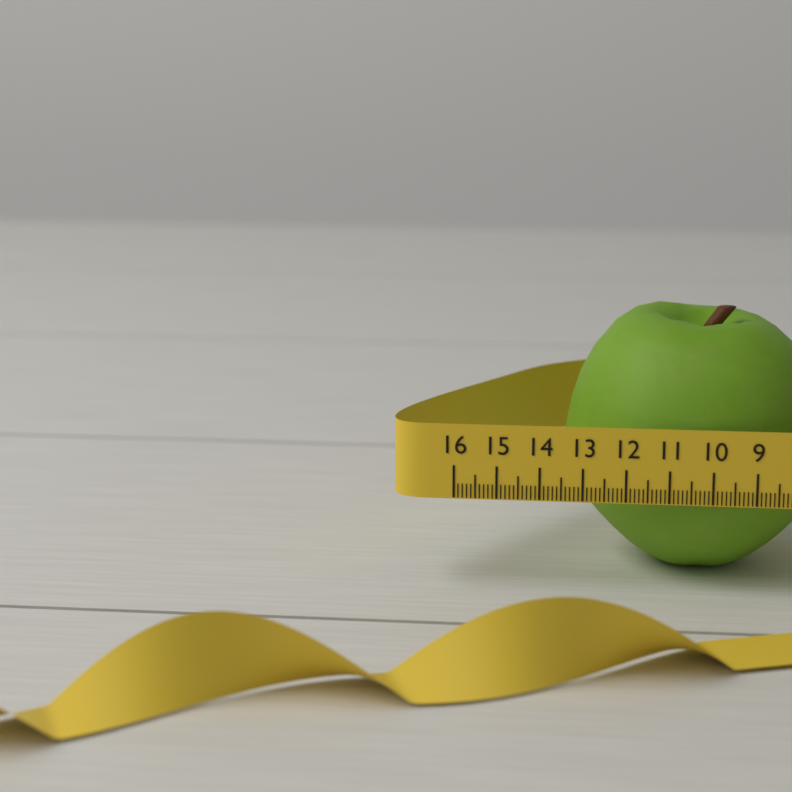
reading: 13.5 (no unit)
